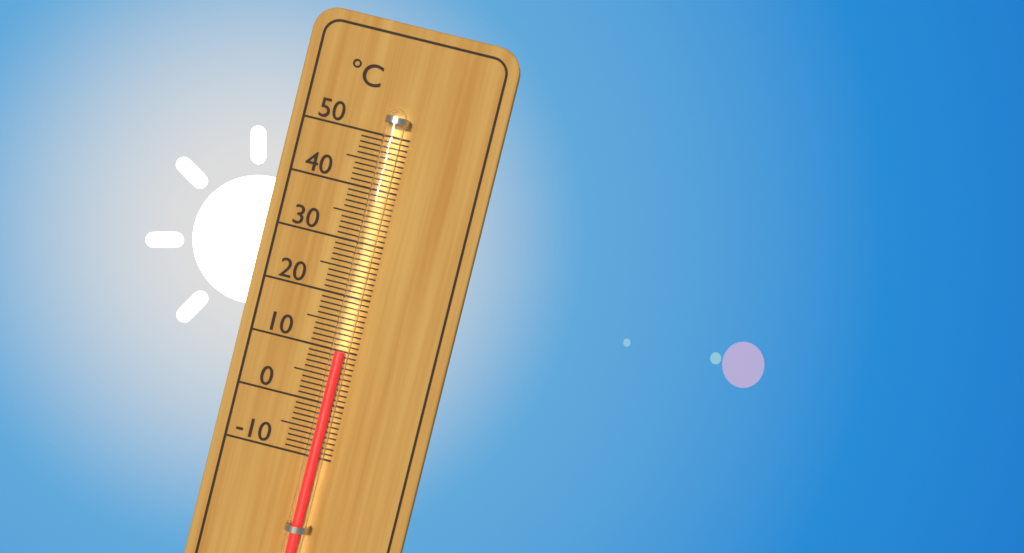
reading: 10 °C
